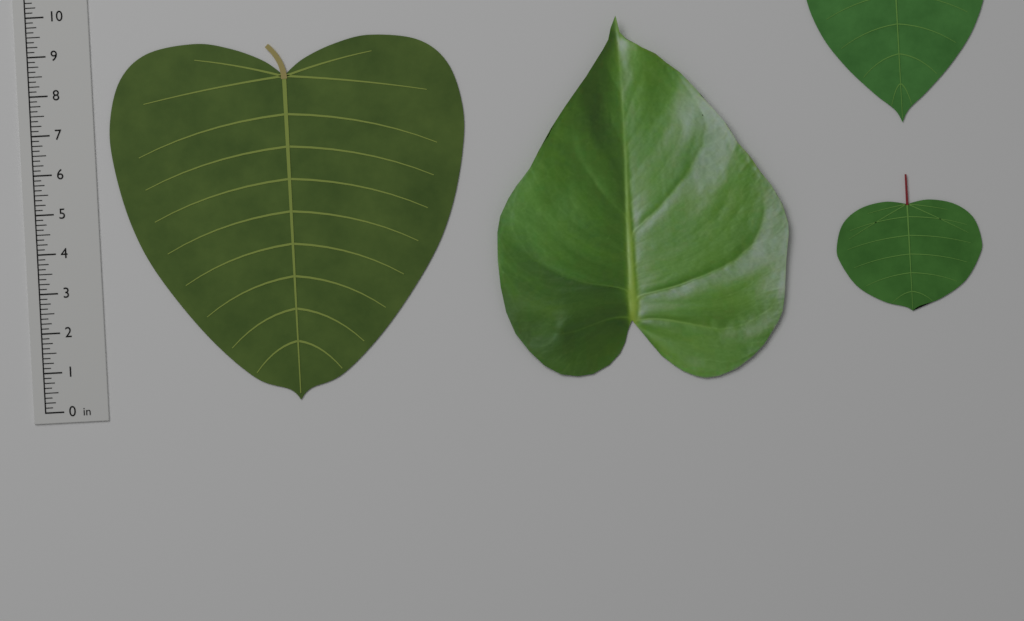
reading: 9.125 in
